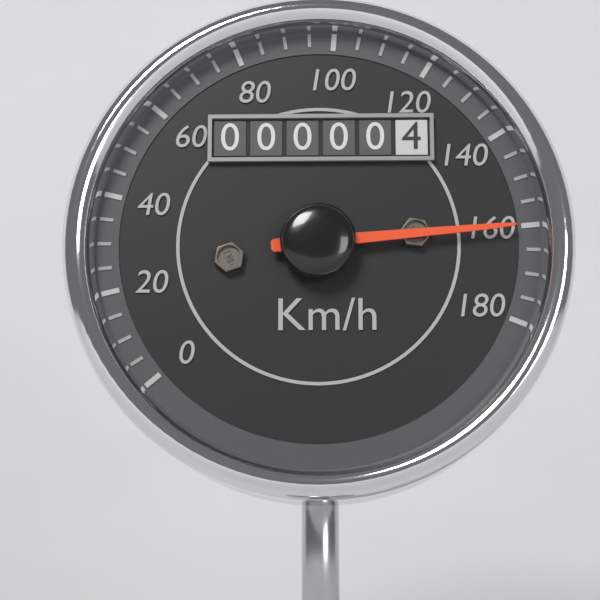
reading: 160 km/h
